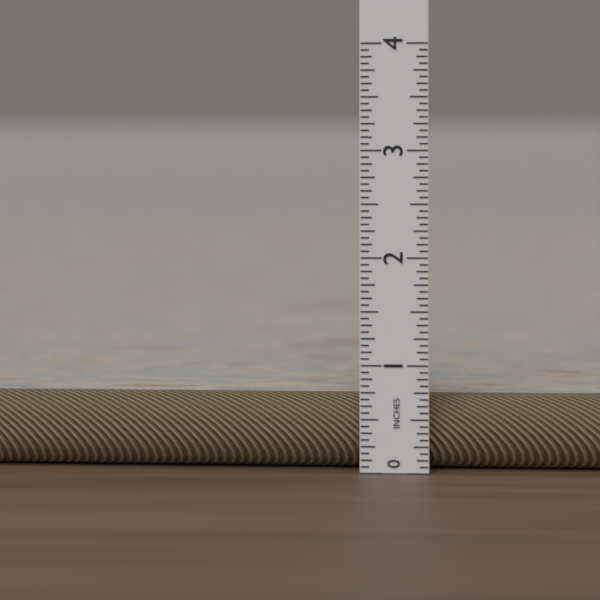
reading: 0.6875 in
